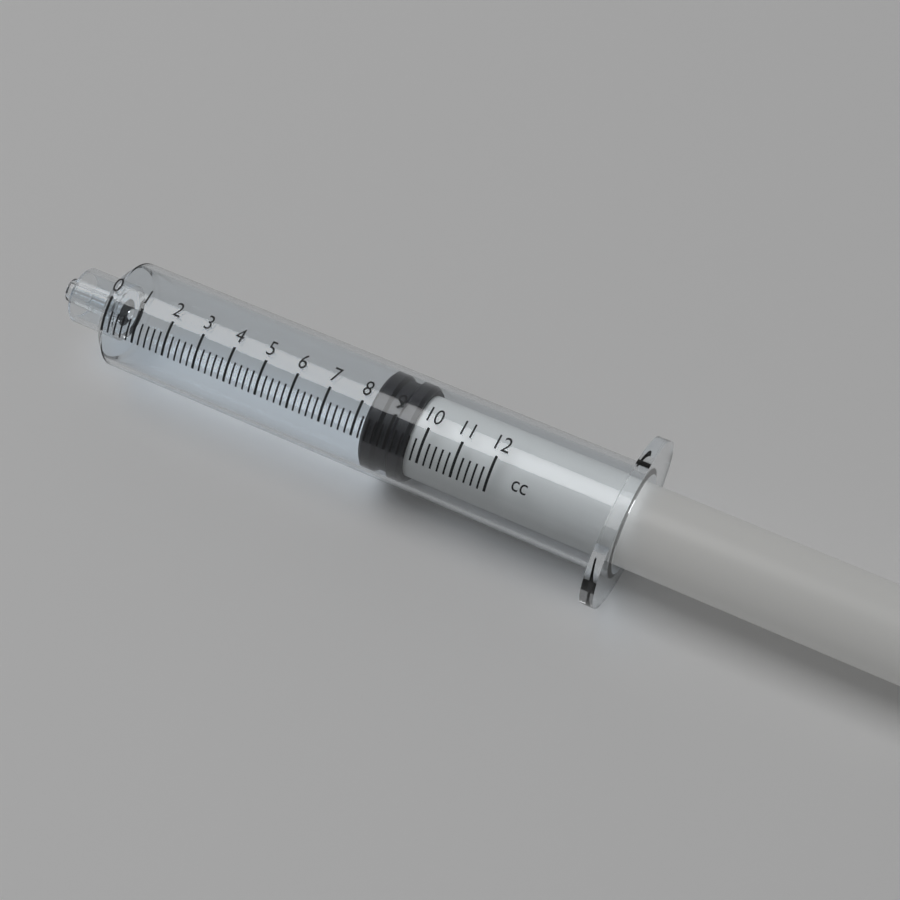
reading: 8.2 cc
